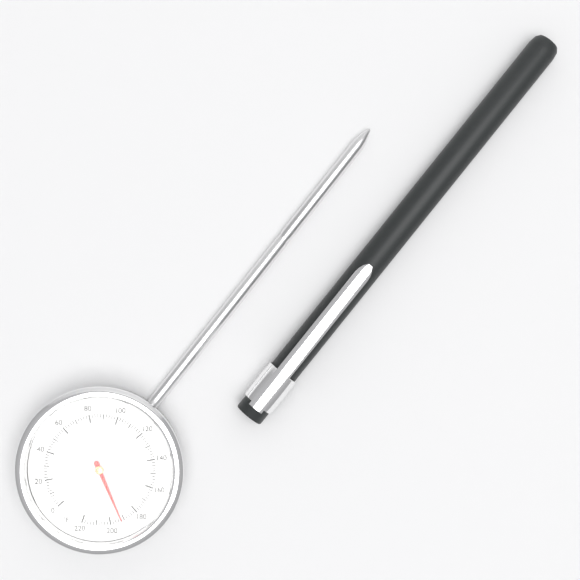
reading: 192 °F
